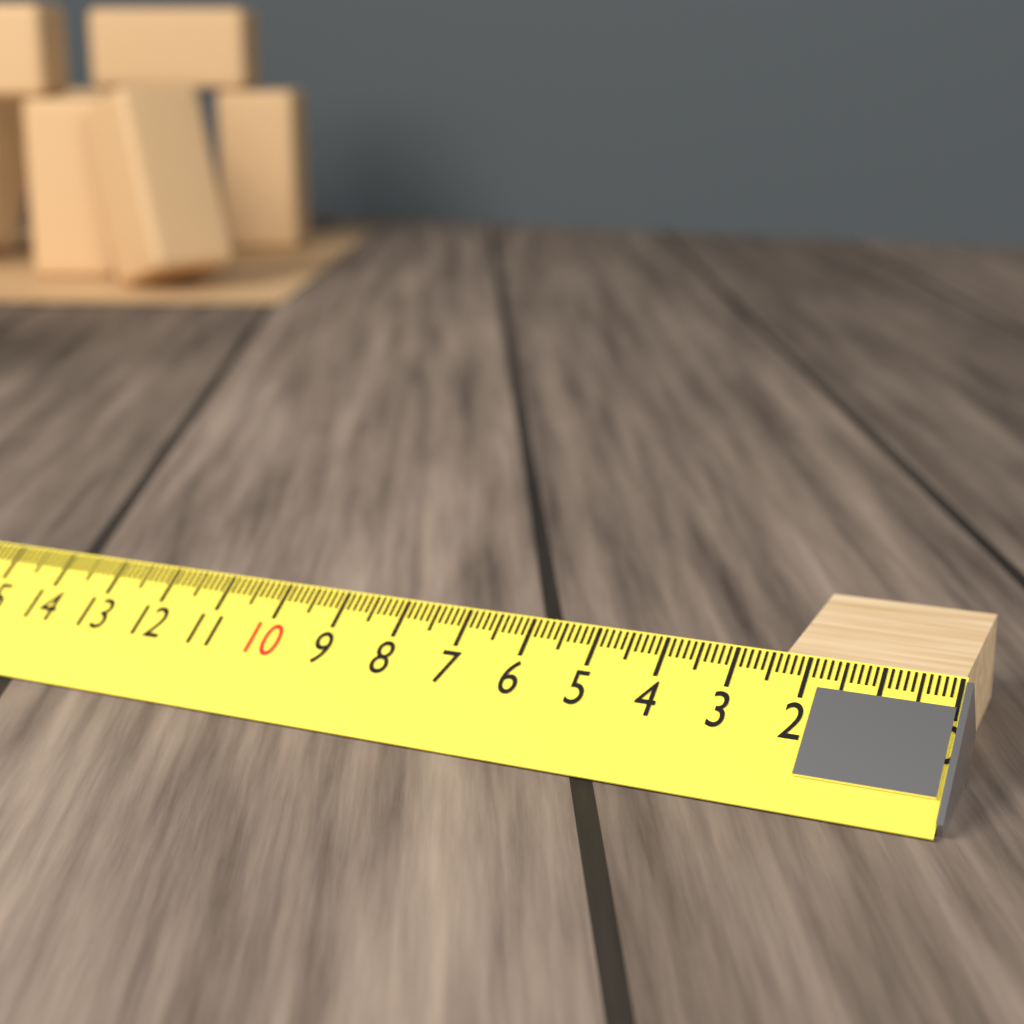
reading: 2.4 cm
